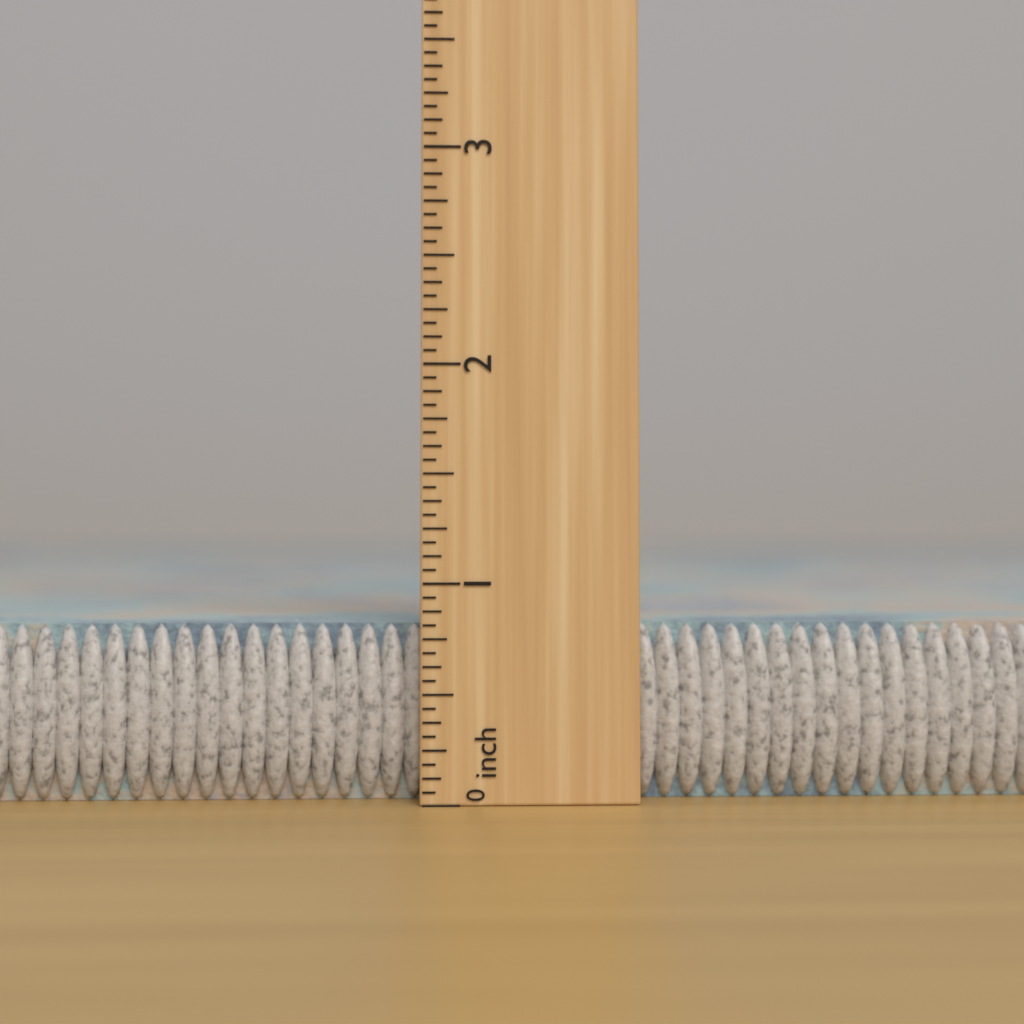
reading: 0.8125 inch
